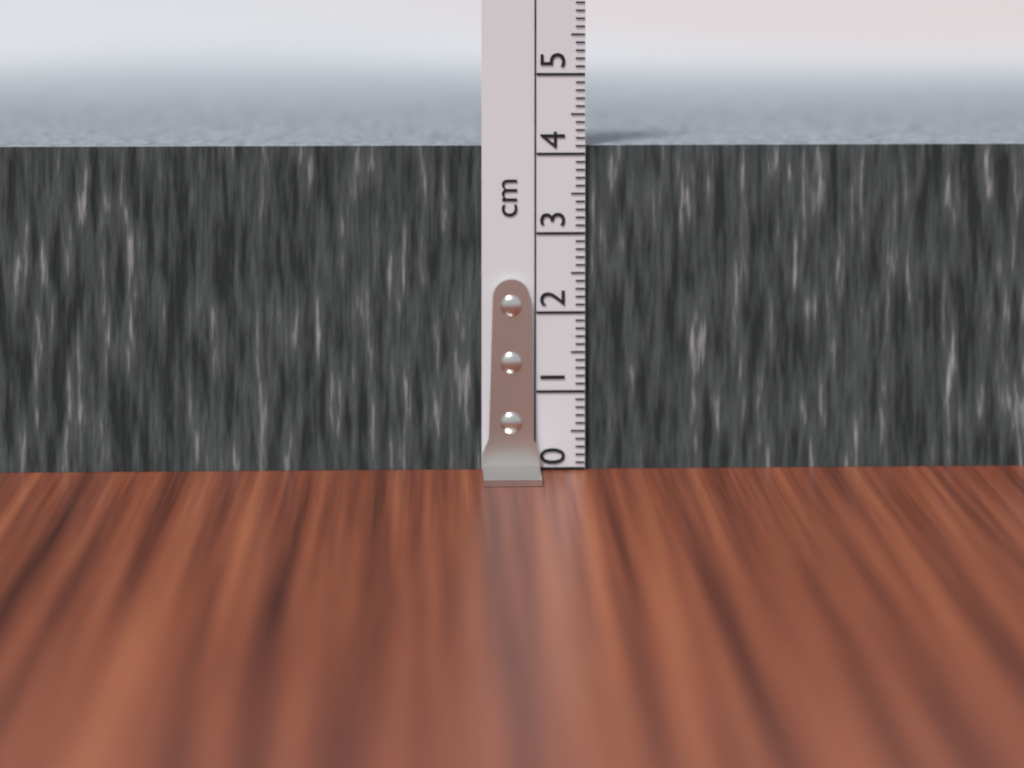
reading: 4.1 cm
